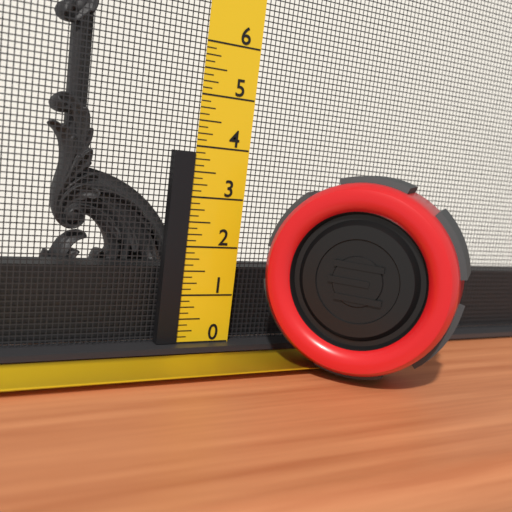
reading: 3.875 (no unit)
